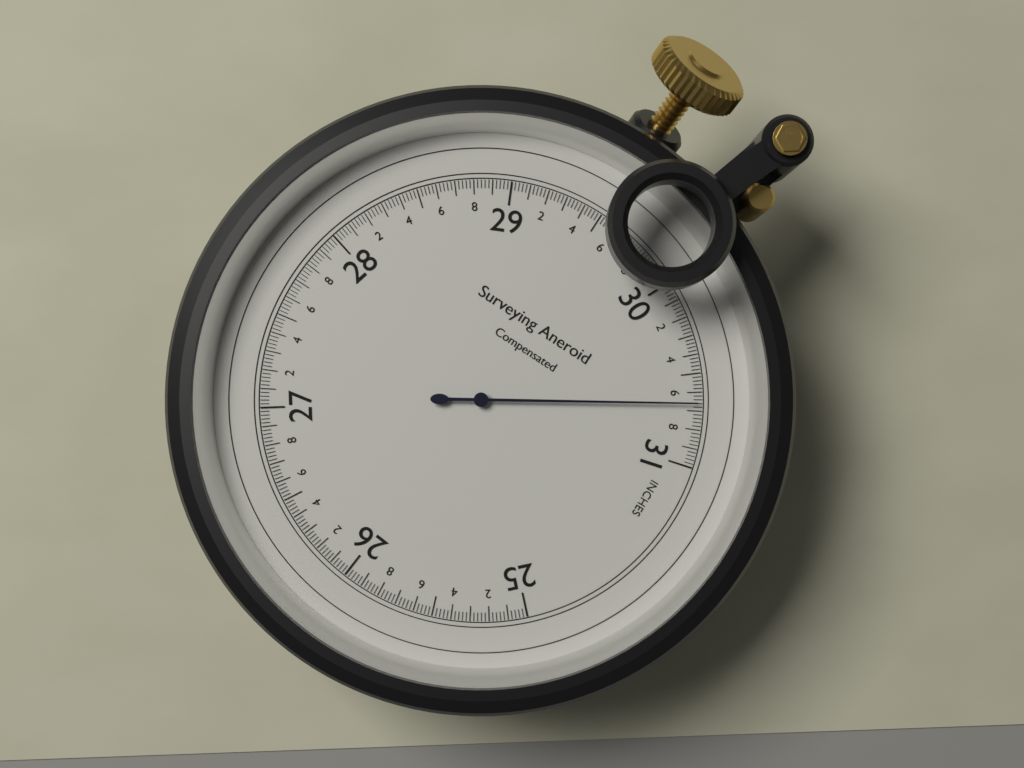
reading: 30.66 inches
